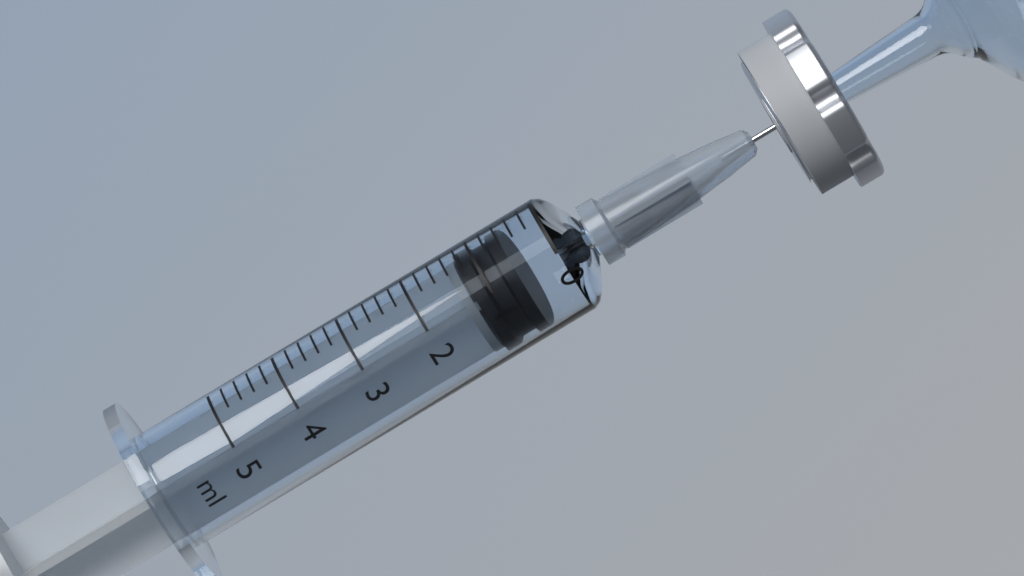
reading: 0.6 ml
